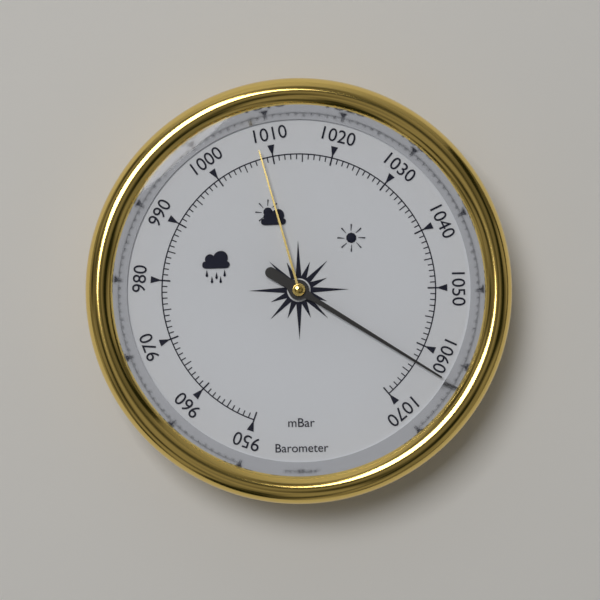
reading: 1063 mbar
